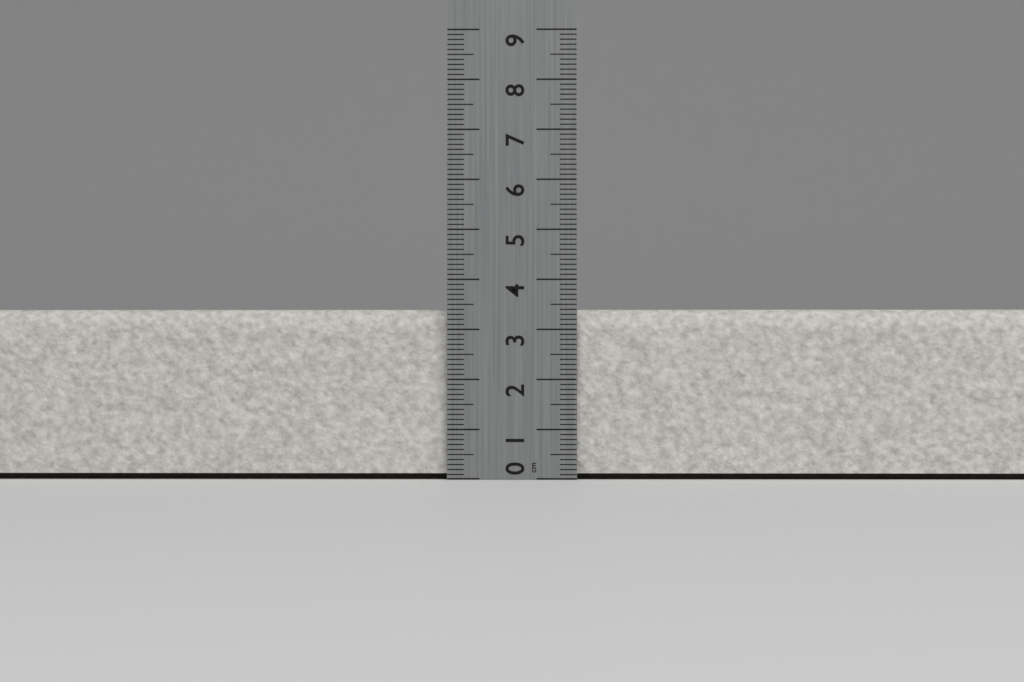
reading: 3.4 cm
